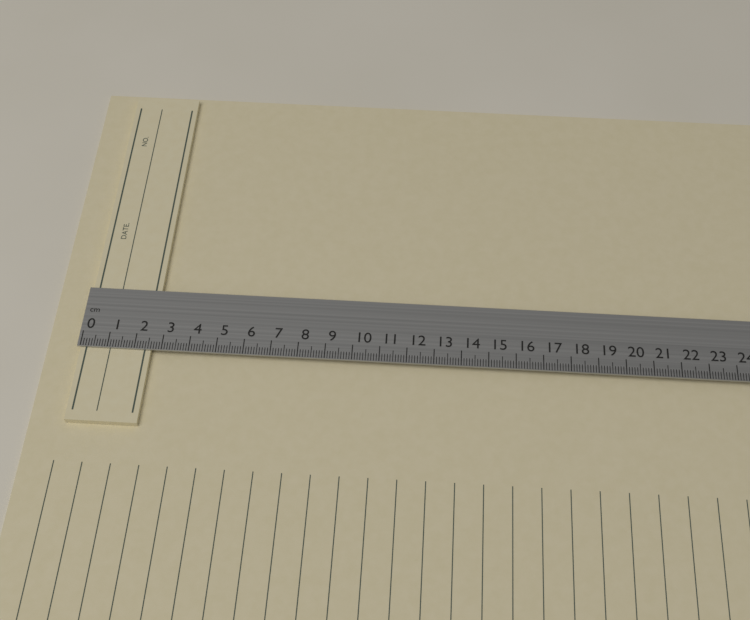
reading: 2.6 cm
